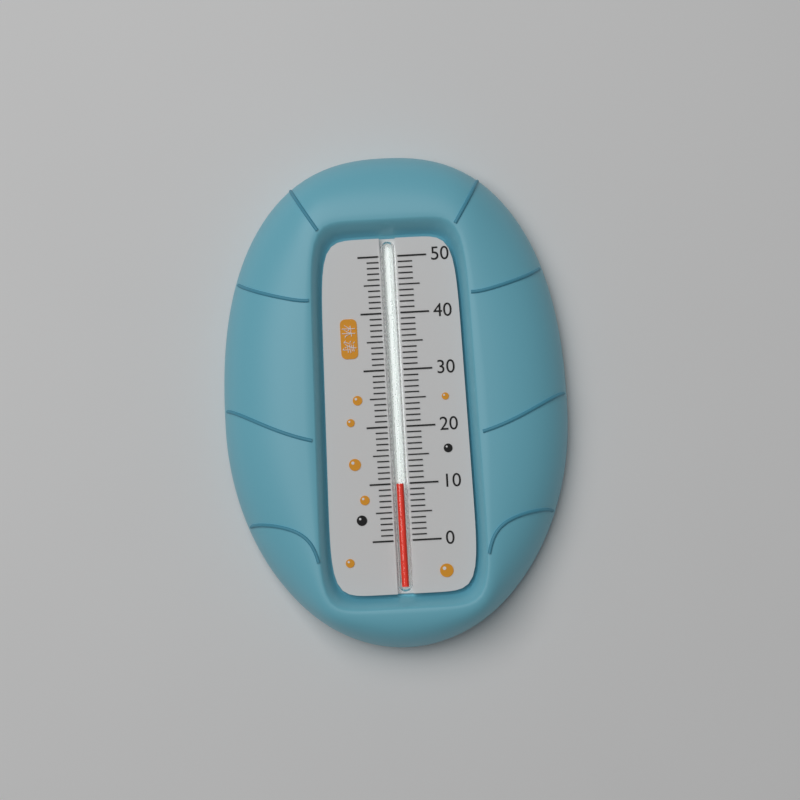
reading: 10 (no unit)
